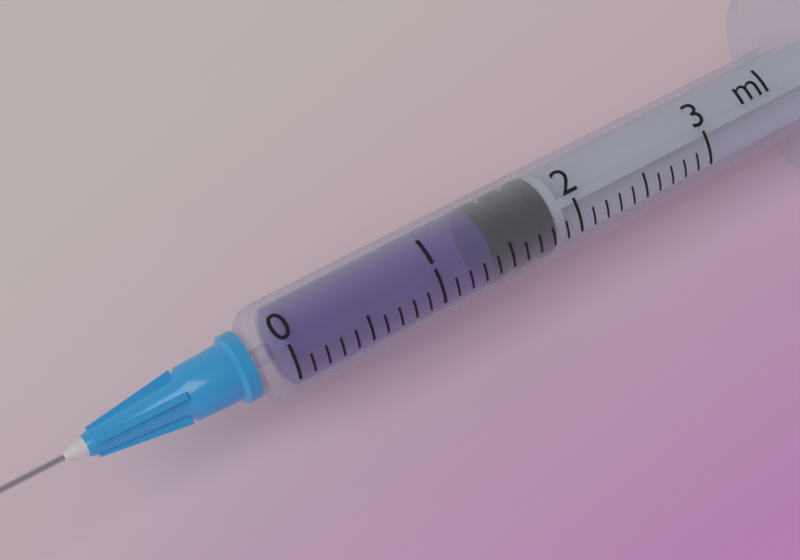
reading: 1.4 ml
